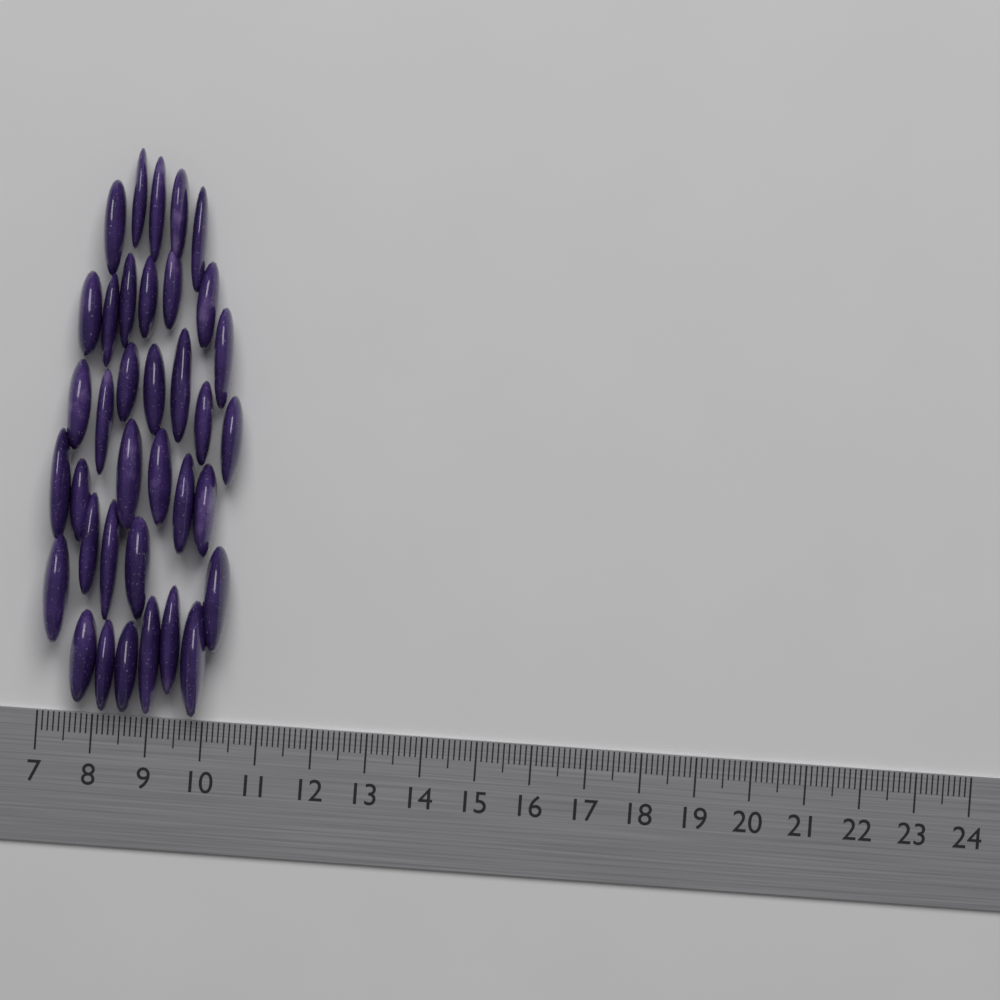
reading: 10.4 (no unit)
